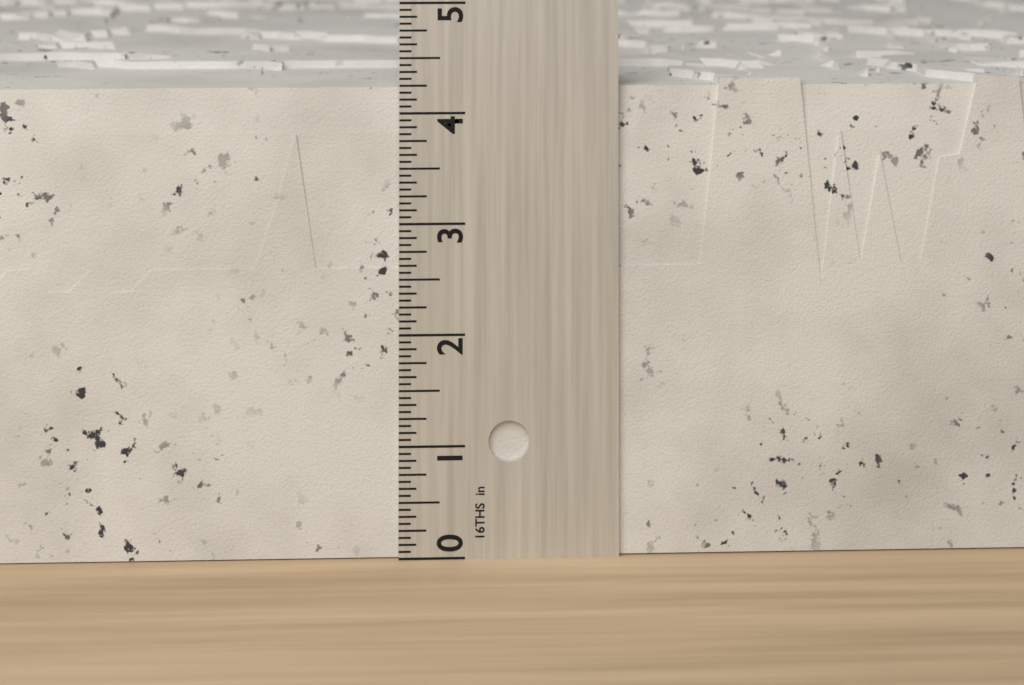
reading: 4.3125 in
